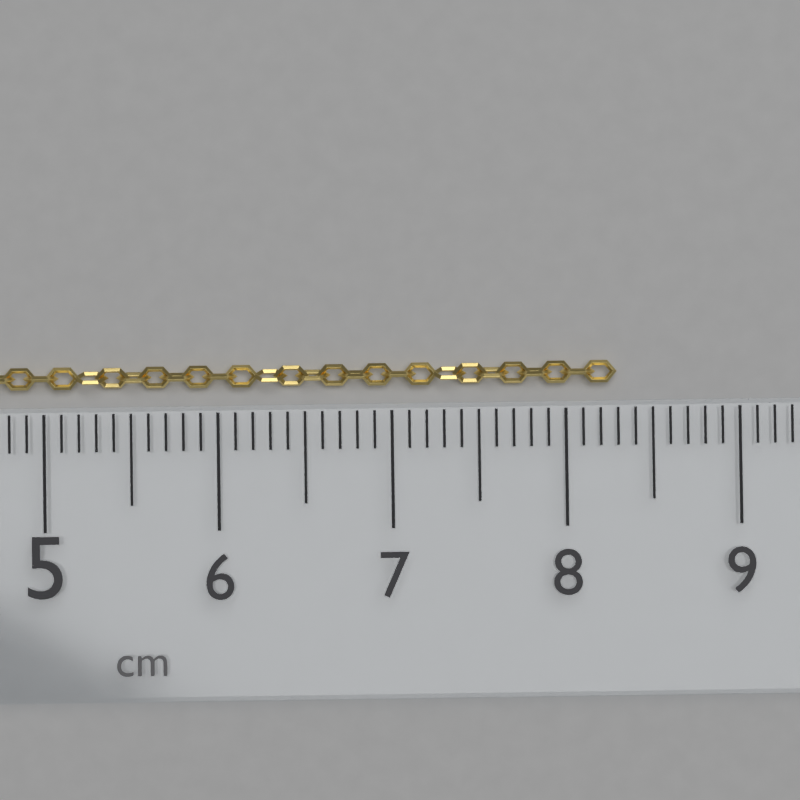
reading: 8.3 cm
